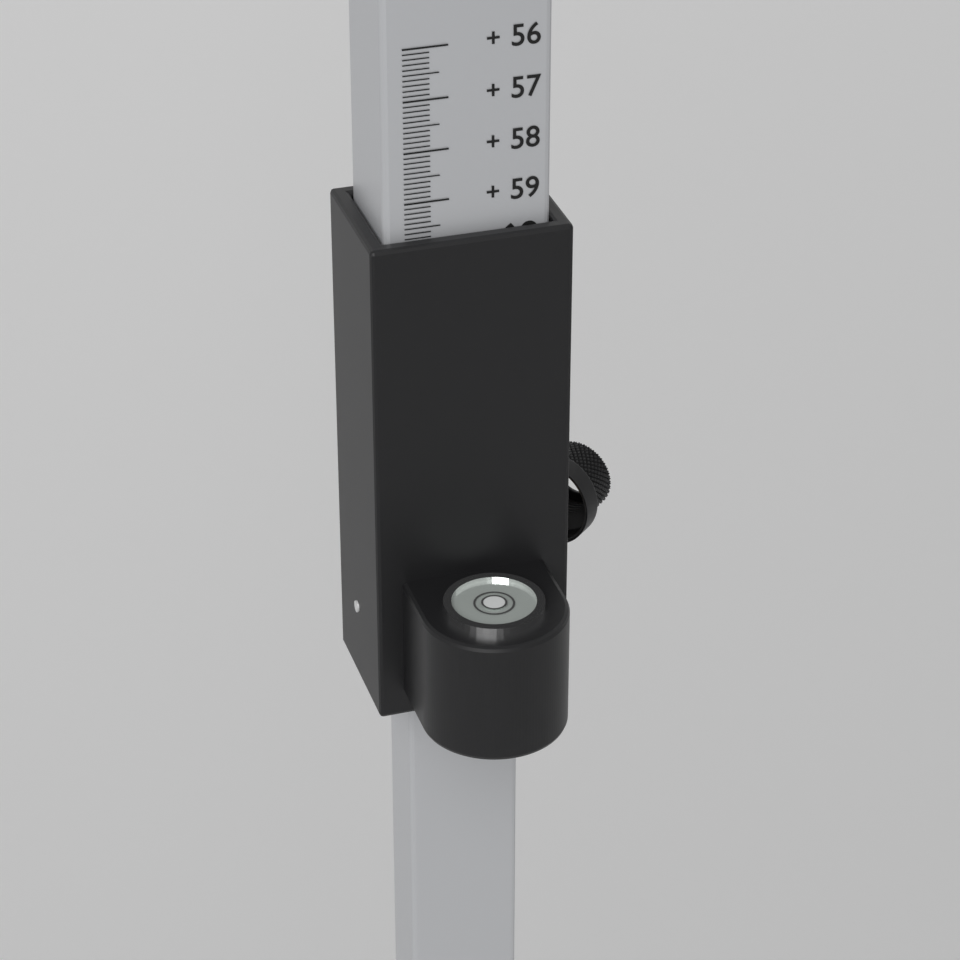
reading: 59.7 (no unit)
